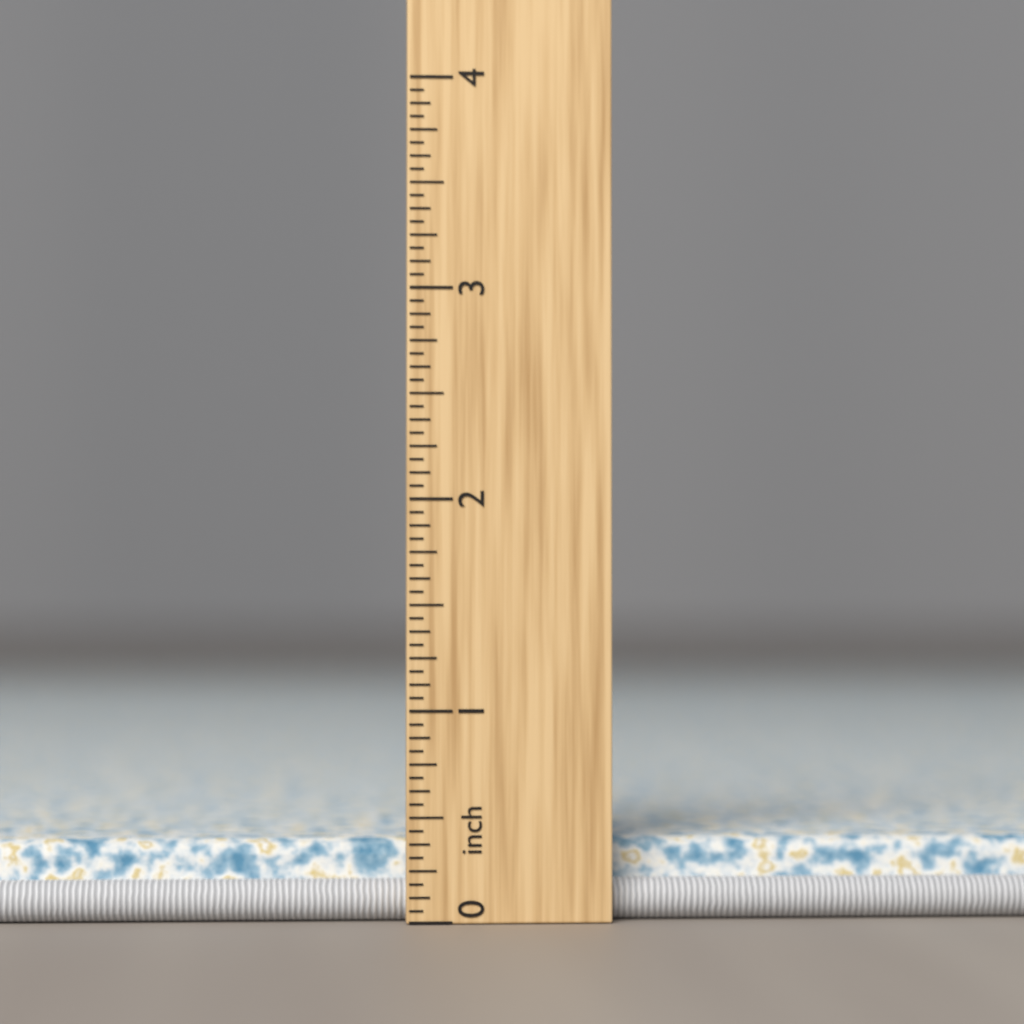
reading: 0.3750 inch
